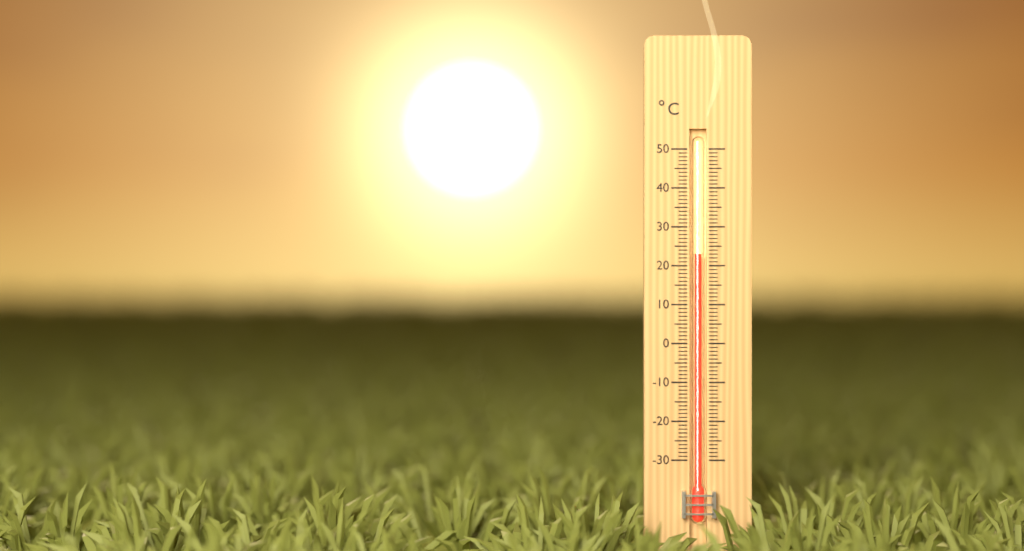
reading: 23 °C
